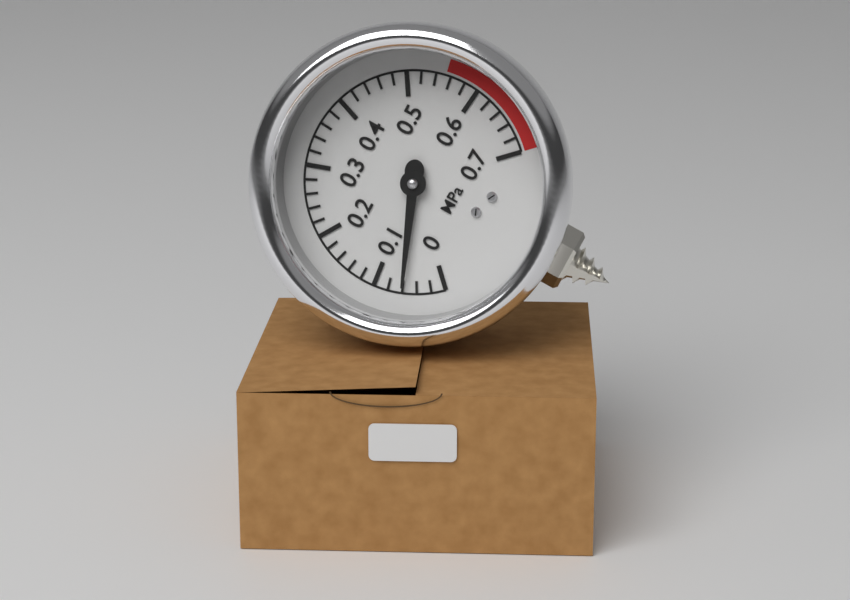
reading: 0.06 MPa
